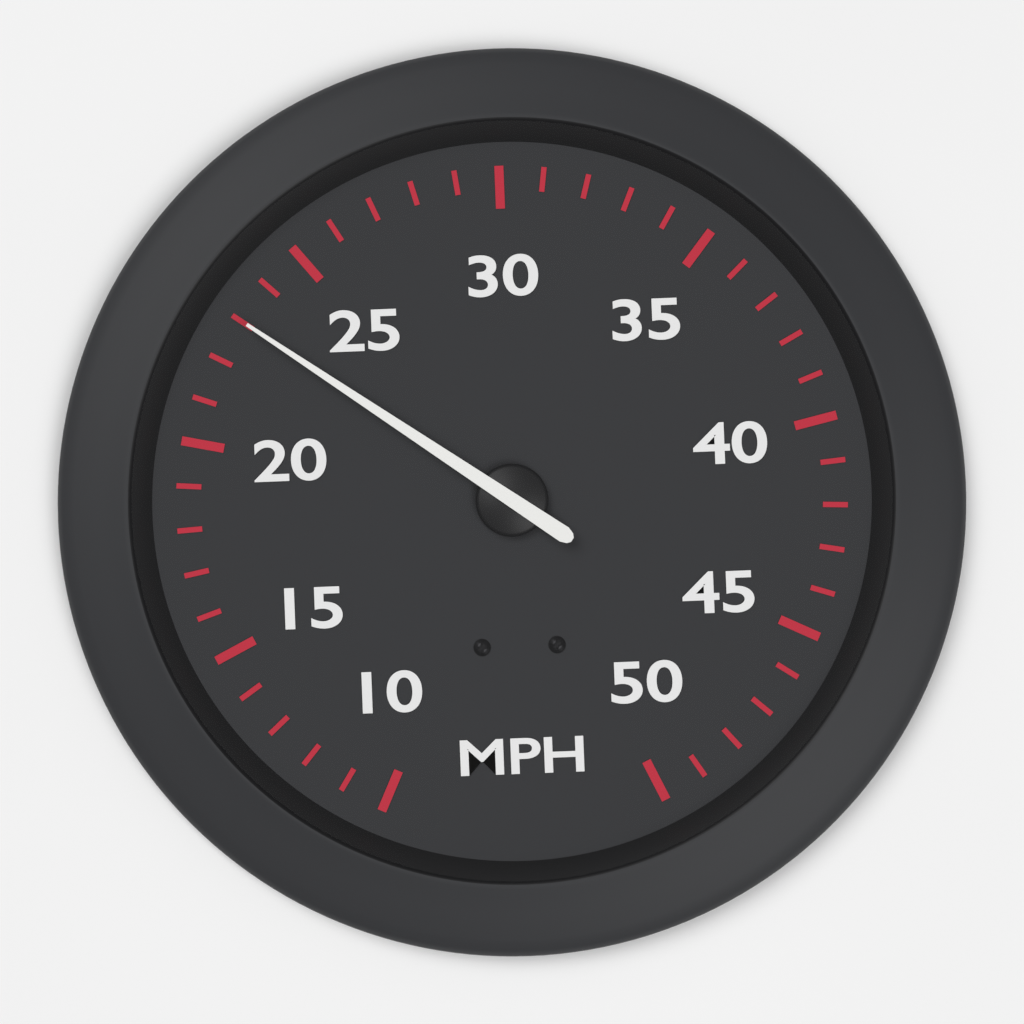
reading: 23 MPH
